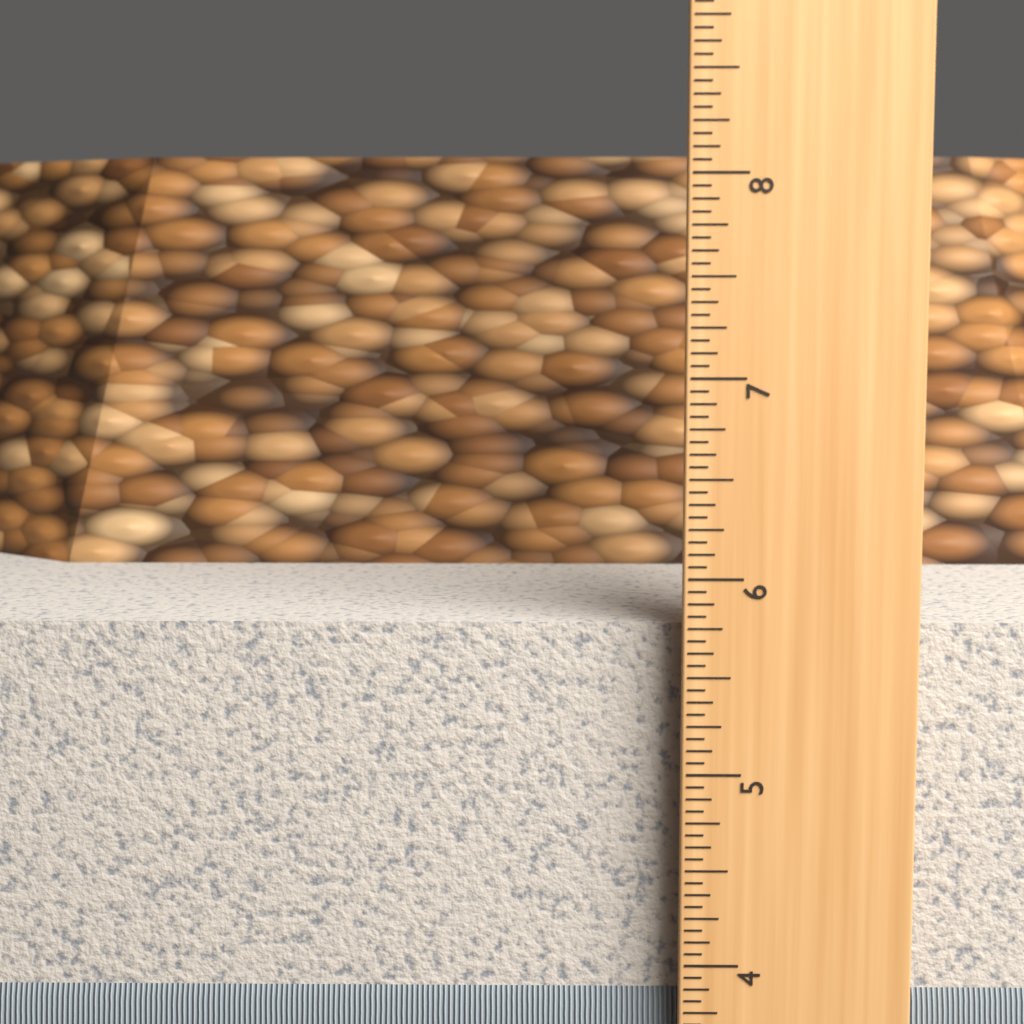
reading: 5.7500 in
